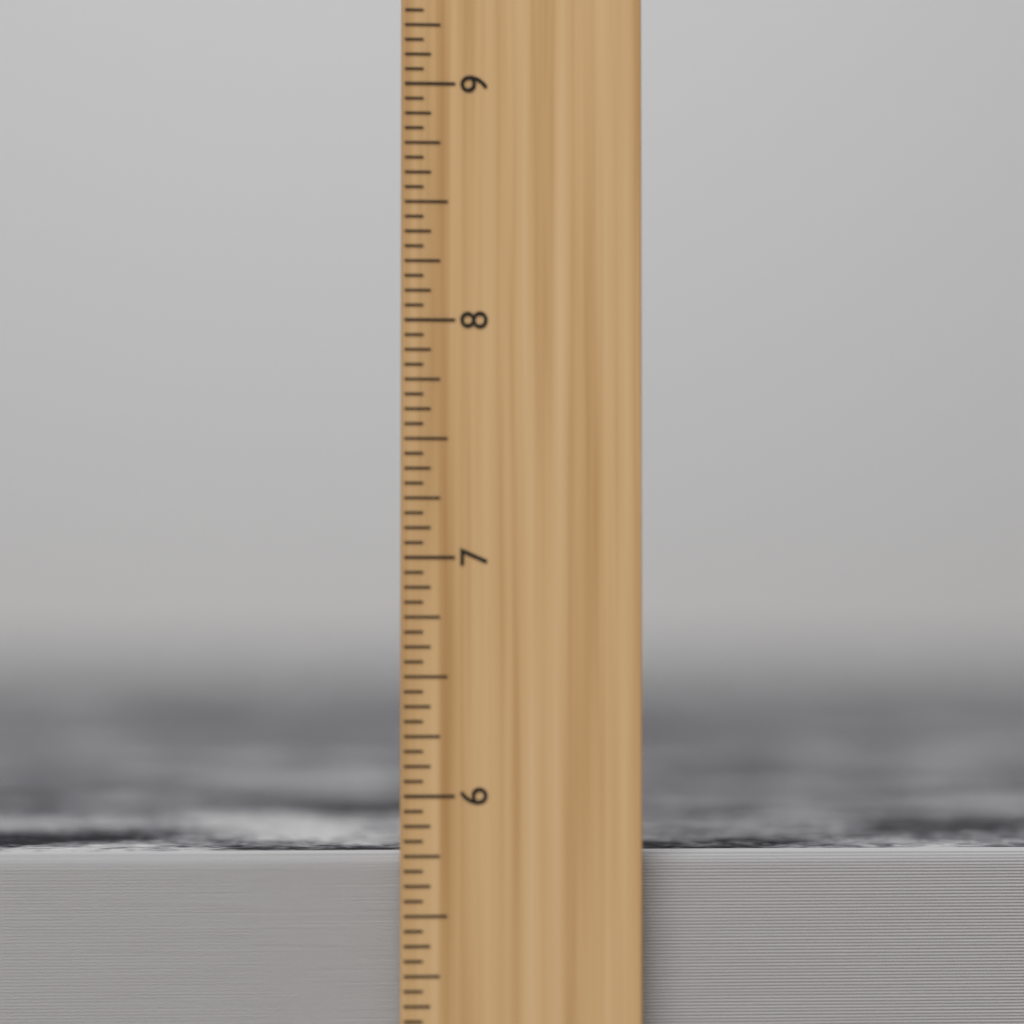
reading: 5.7500 inch
